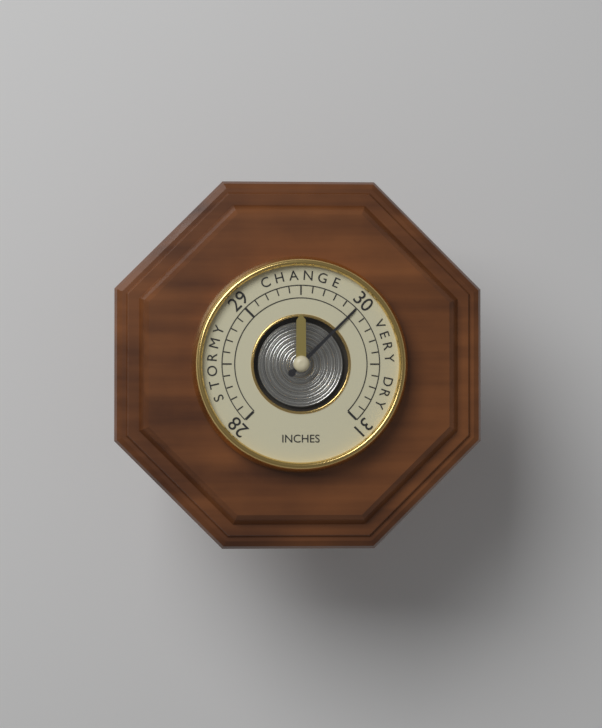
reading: 30.0 inches
